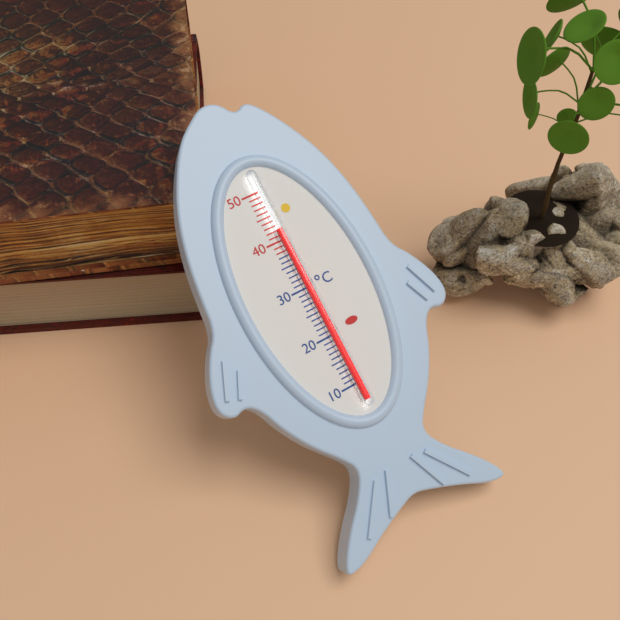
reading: 42 °C
